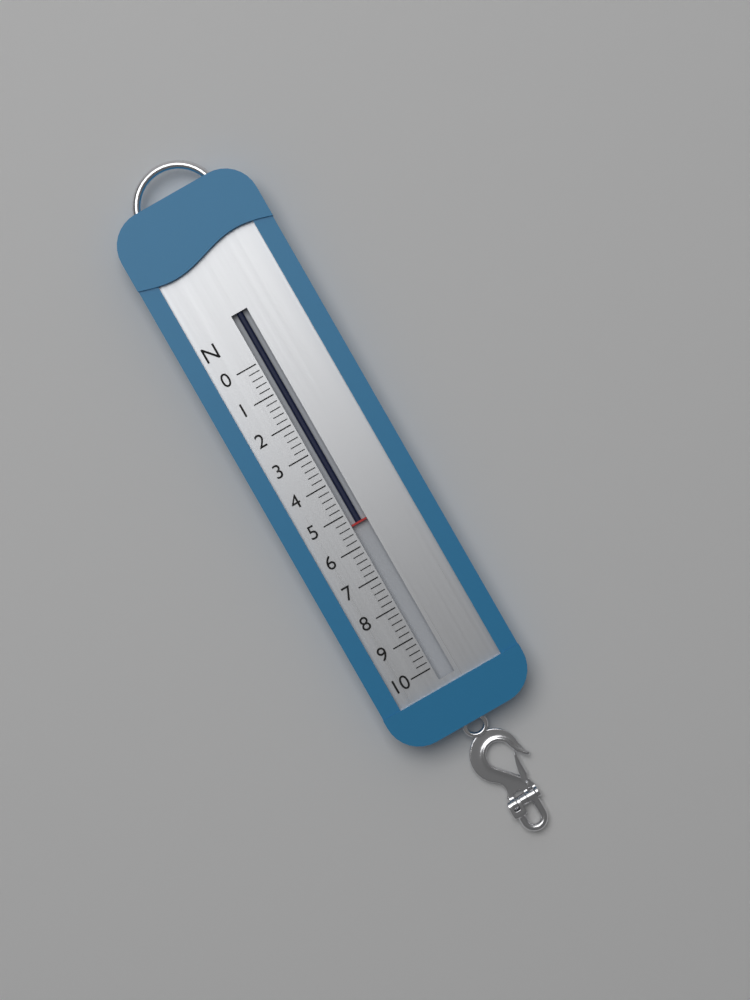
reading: 5.4 N
